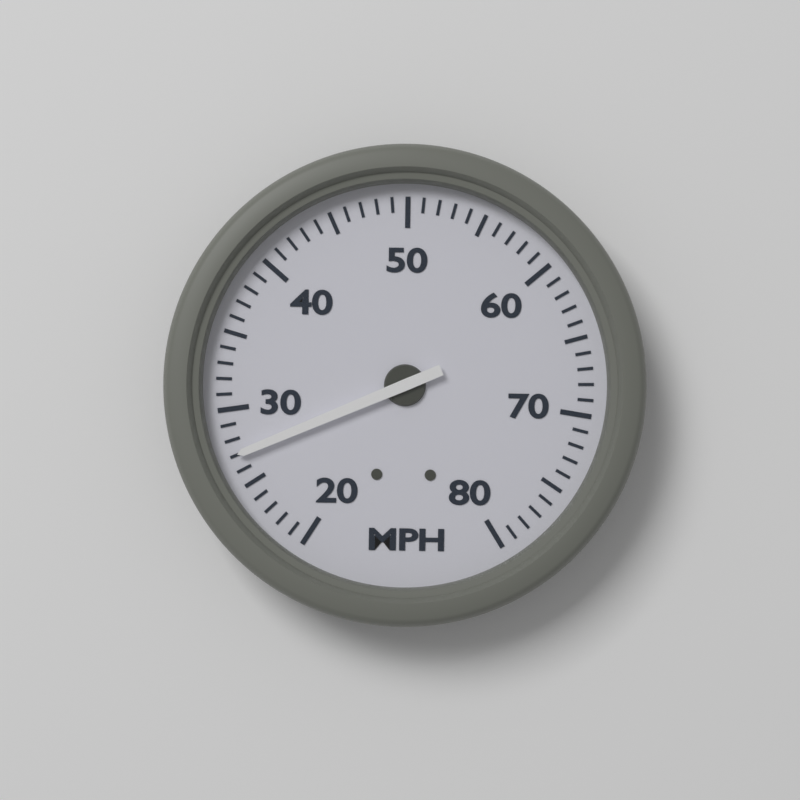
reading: 27 MPH
